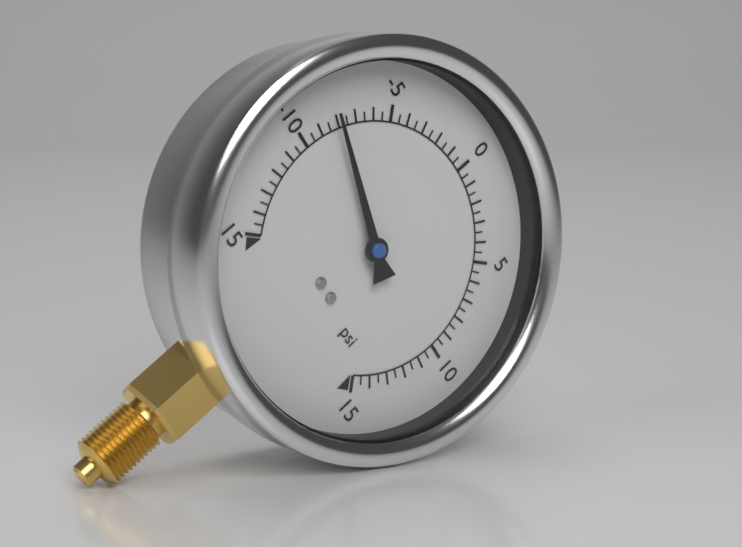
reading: -8.0 psi
